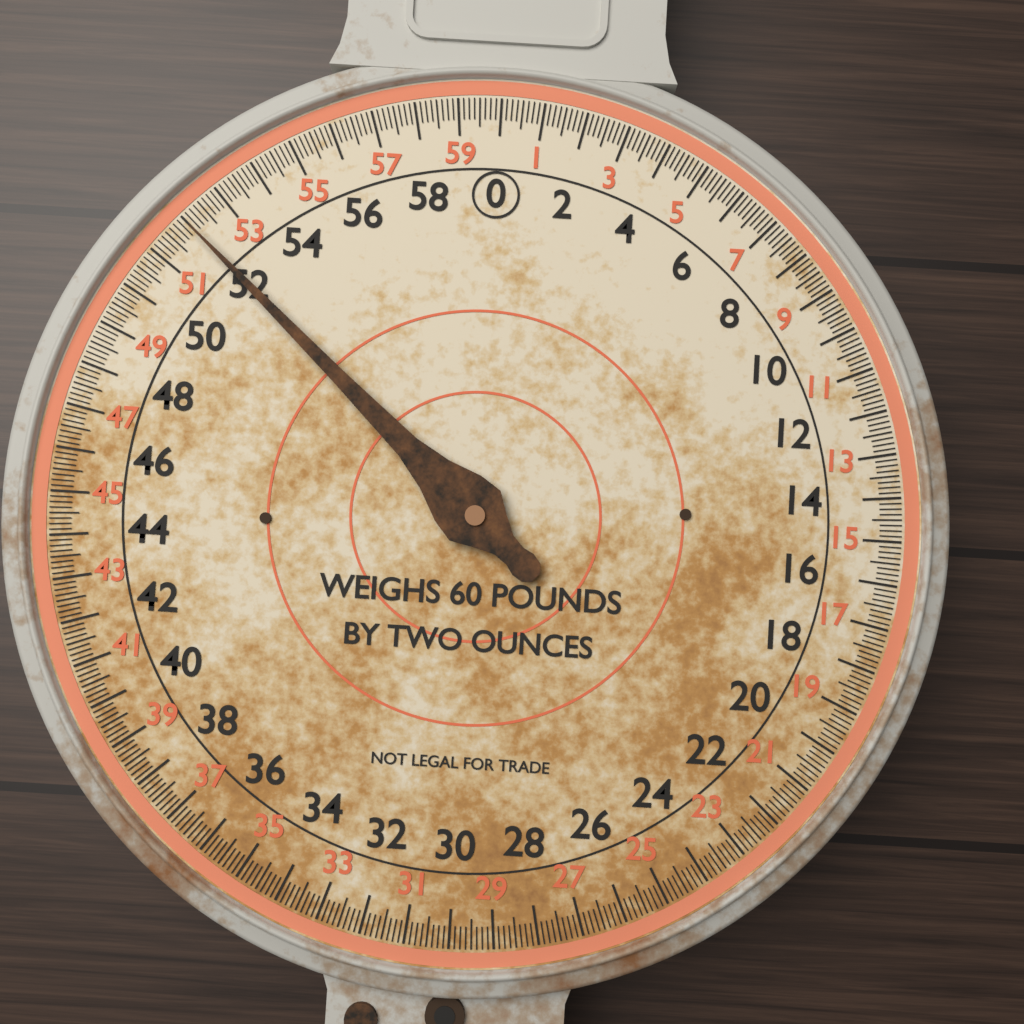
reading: 52.000 lb
